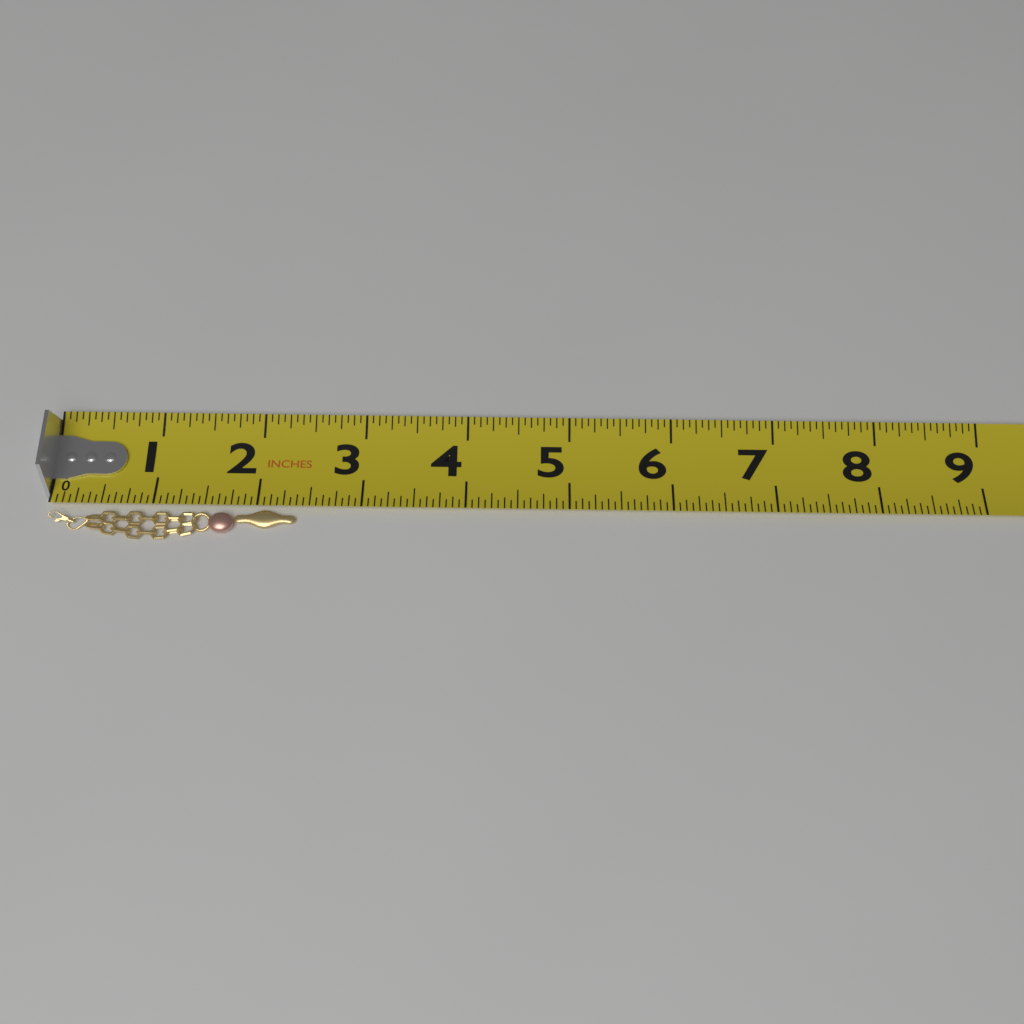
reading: 2.3750 in
